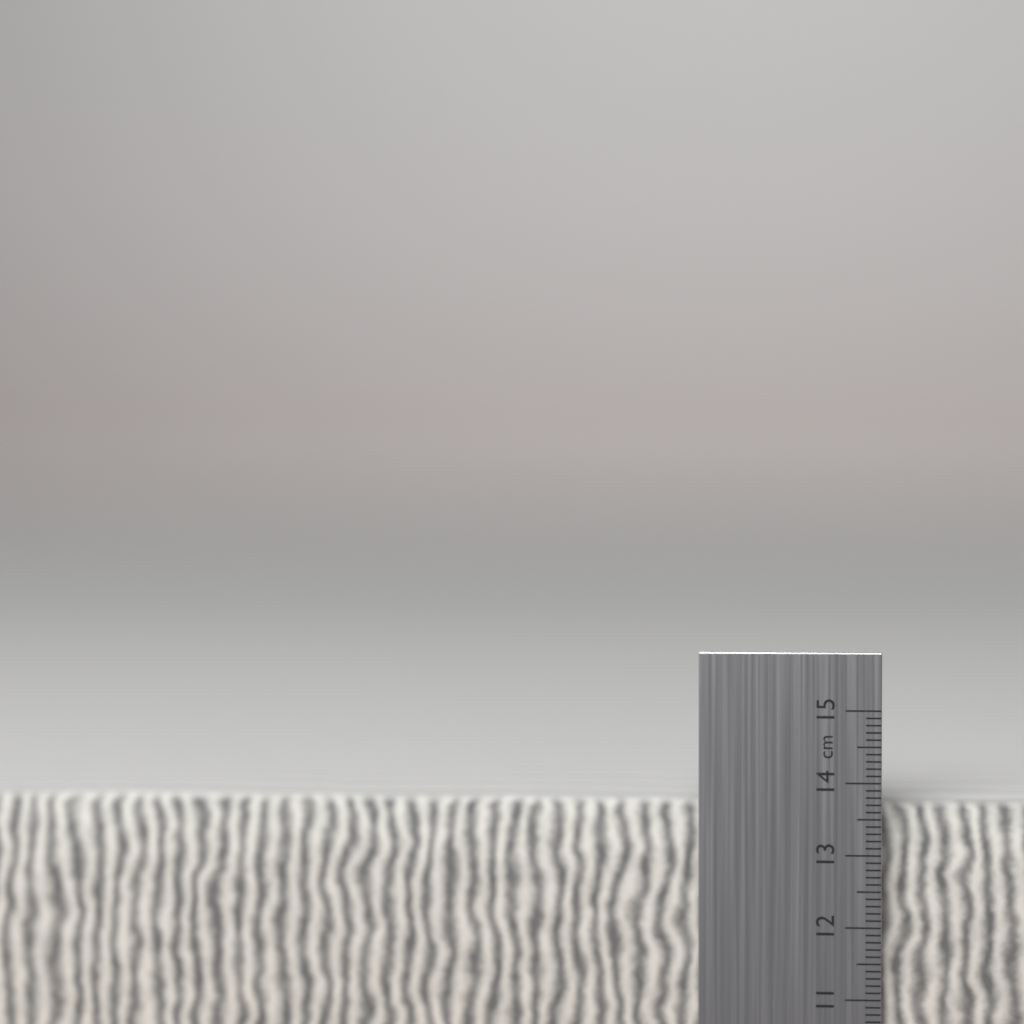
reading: 13.7 cm
